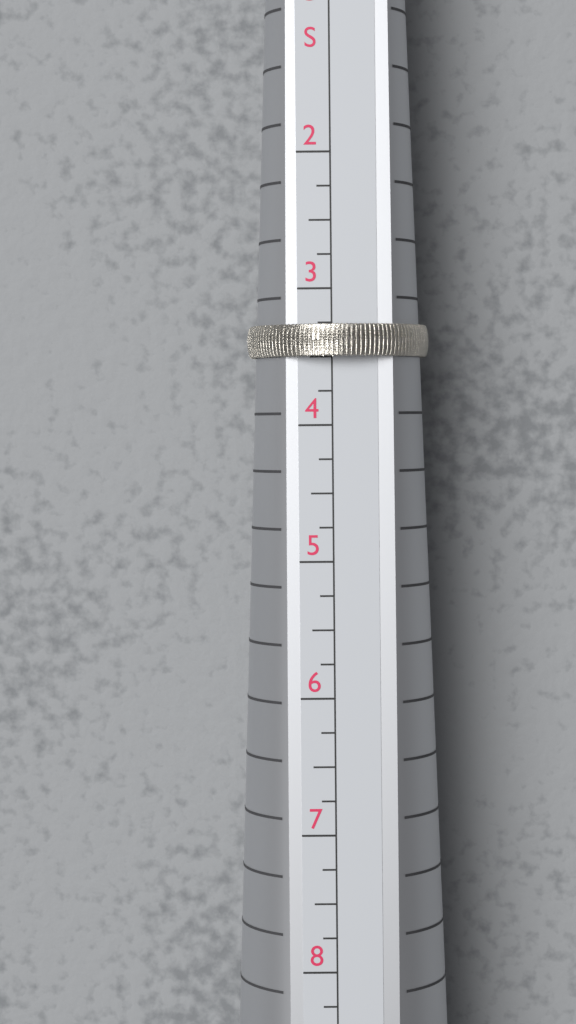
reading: 3.50 US
